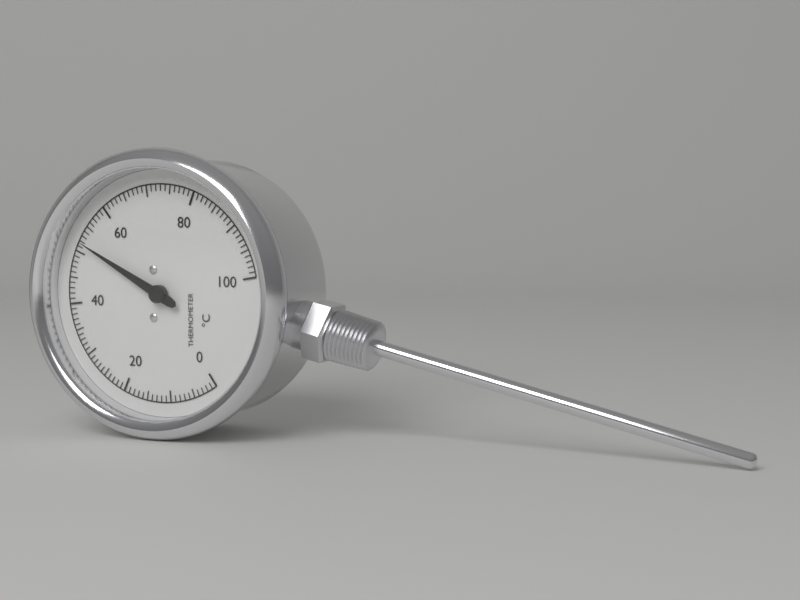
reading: 52 °C
